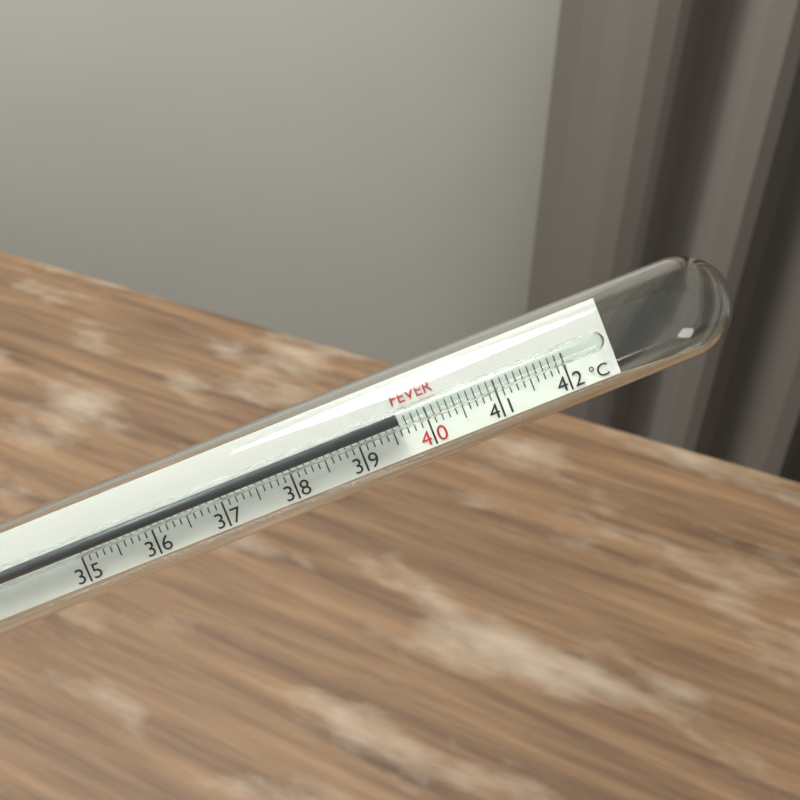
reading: 39.6 °C
